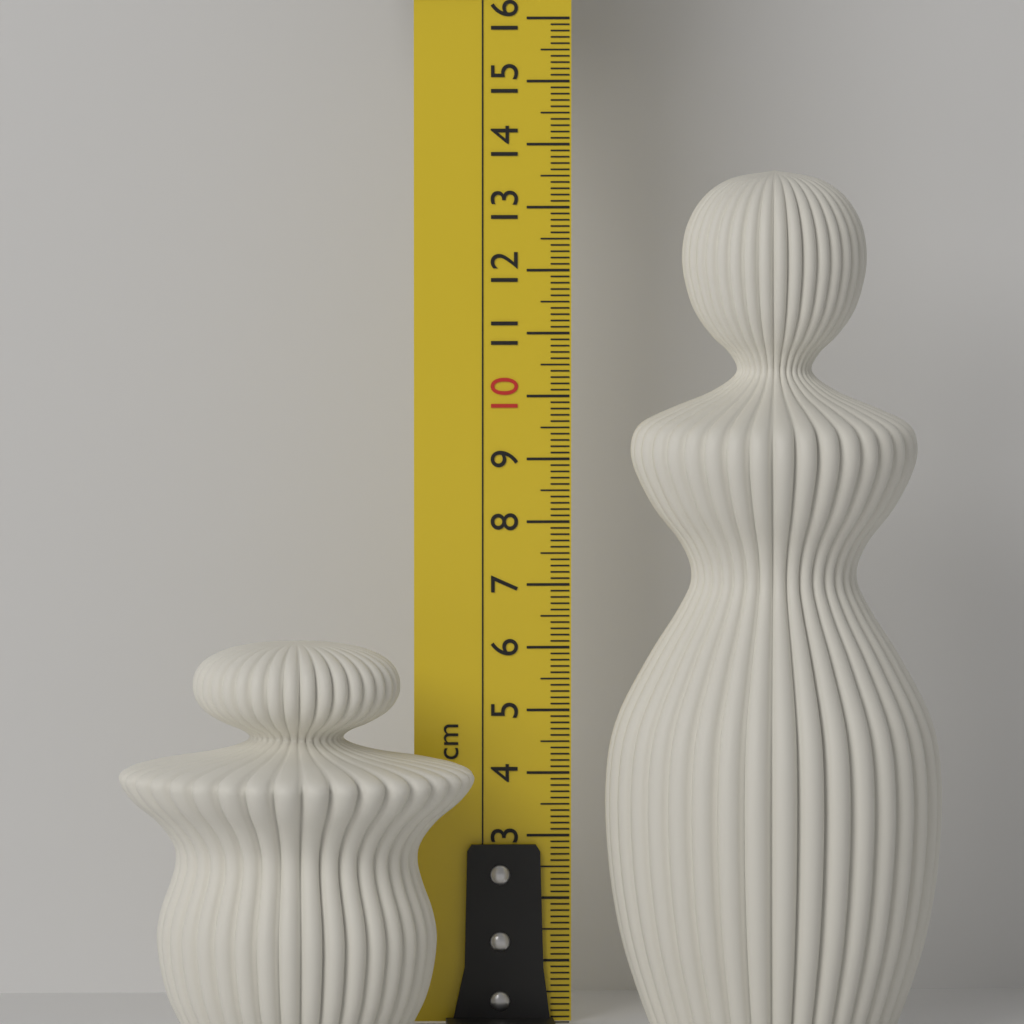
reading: 6.3 cm
